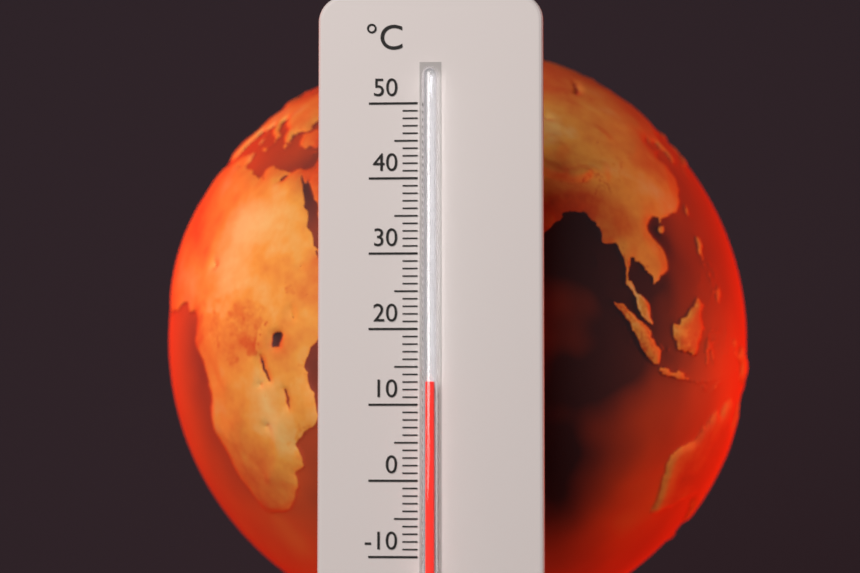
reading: 13 °C
